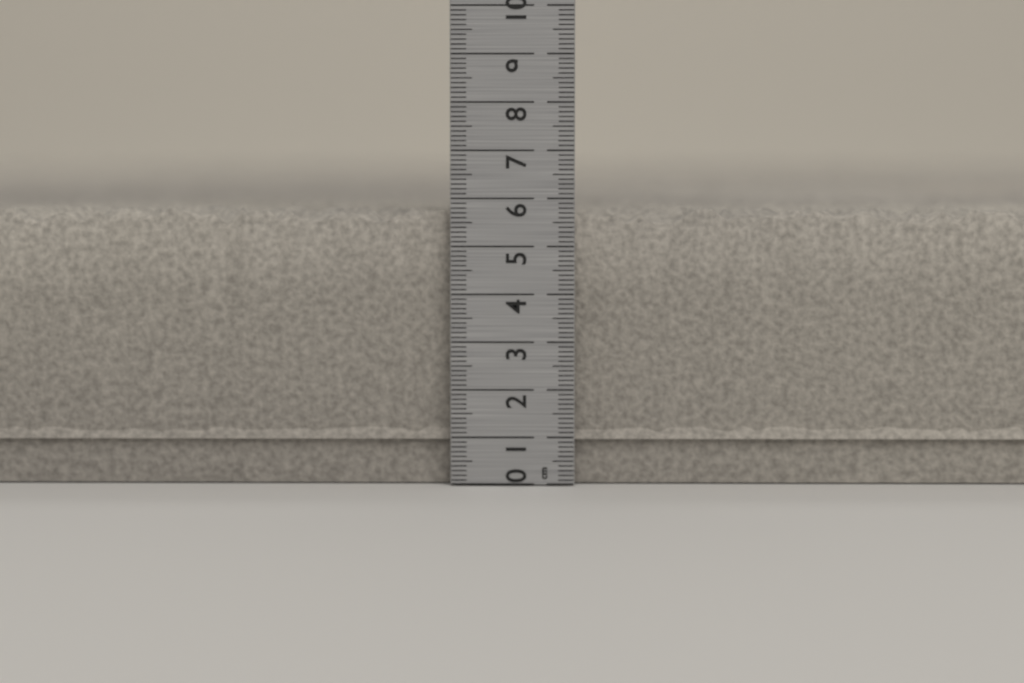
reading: 5.9 cm
